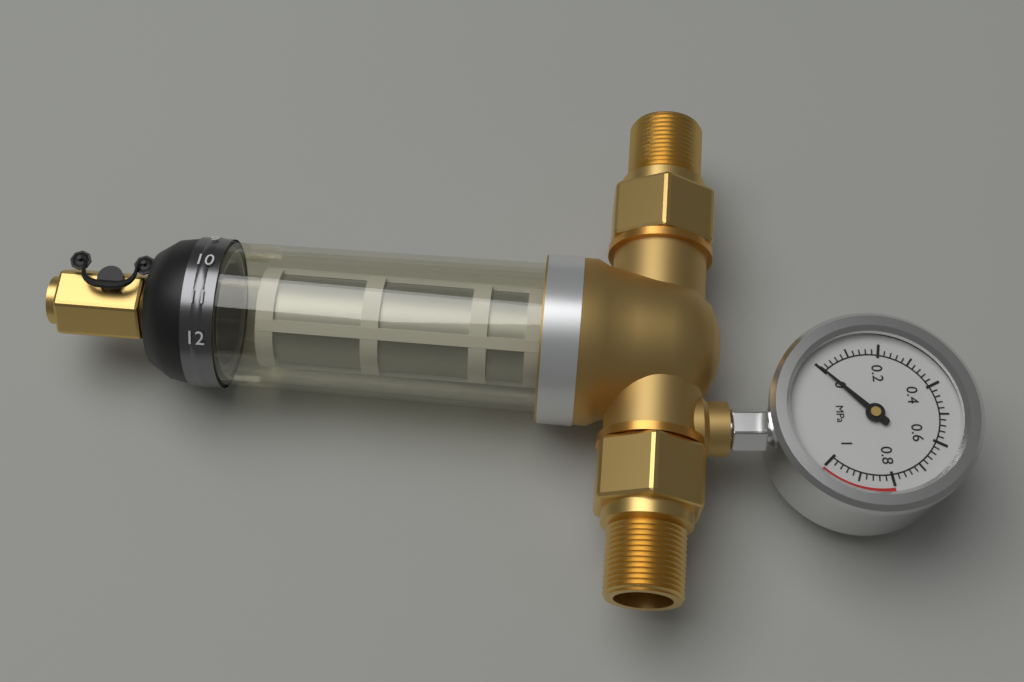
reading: 0.00 MPa
